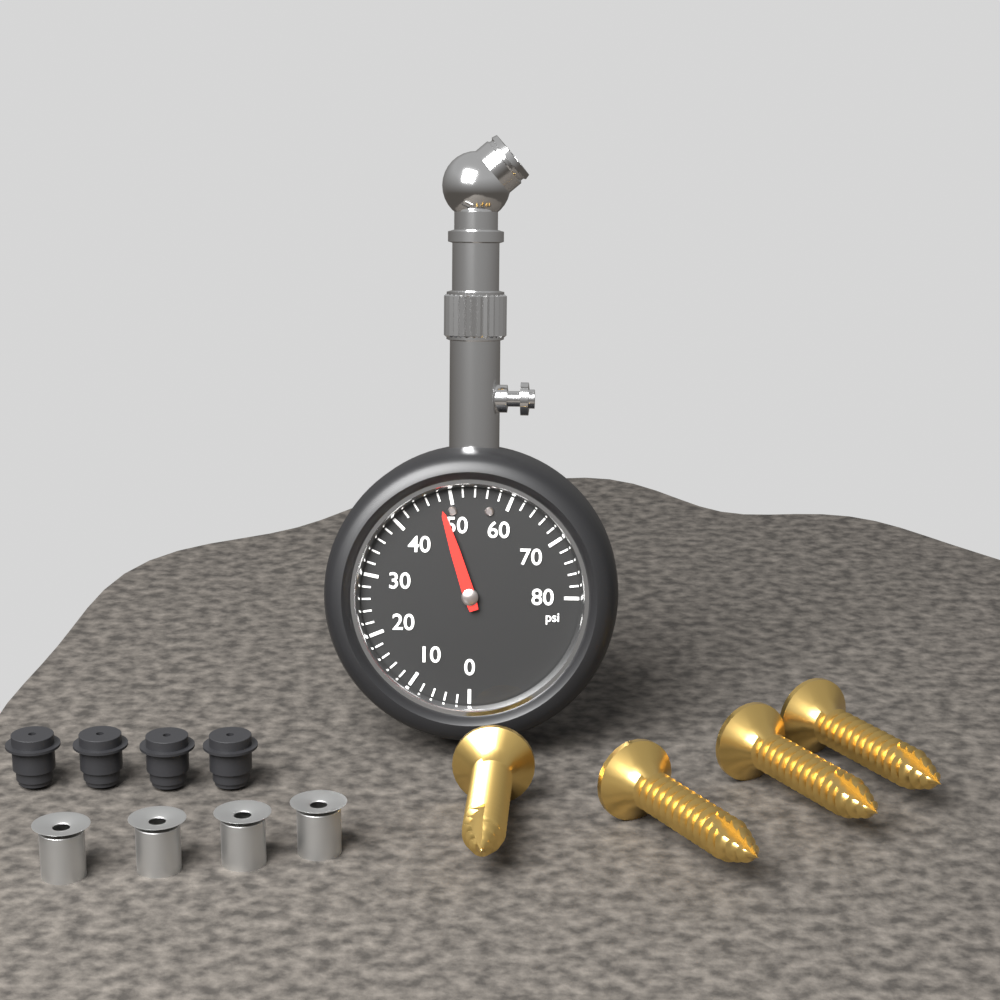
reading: 48 psi
